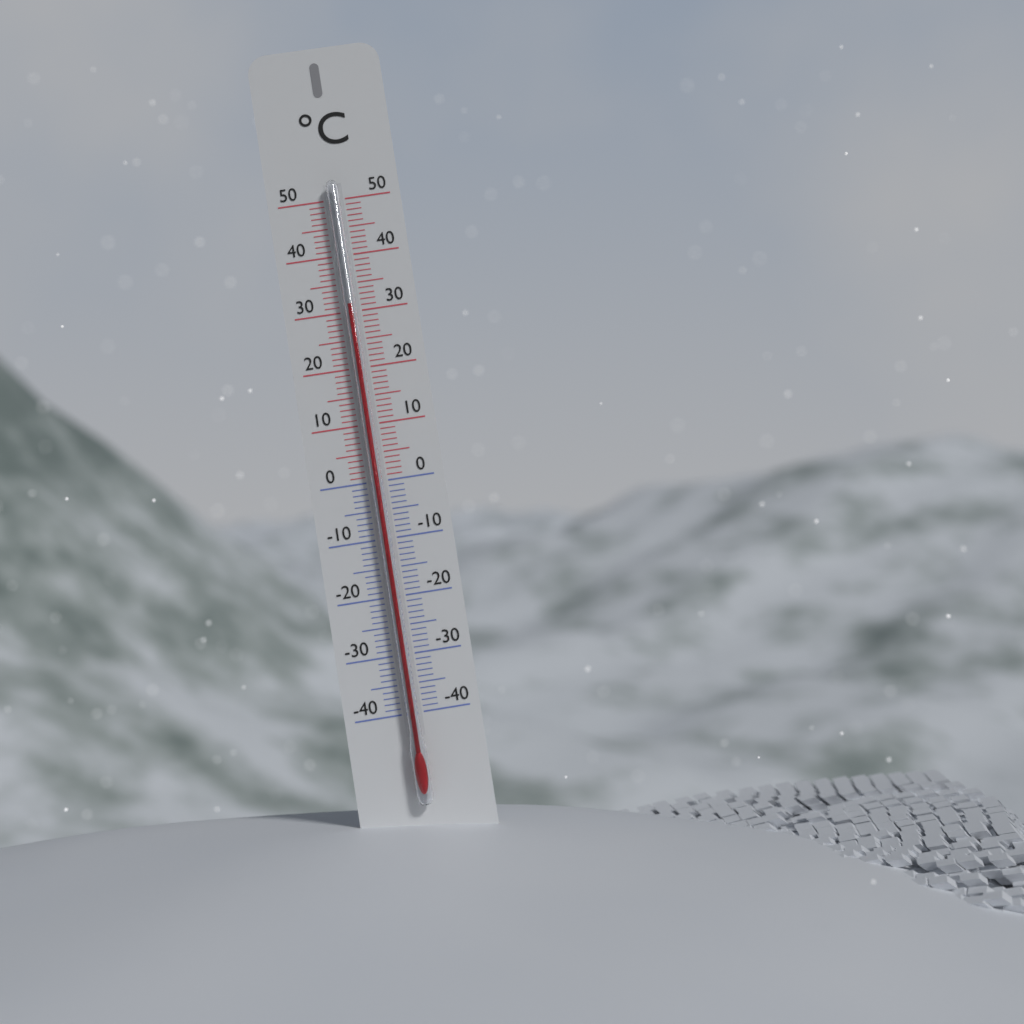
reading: 31 °C
